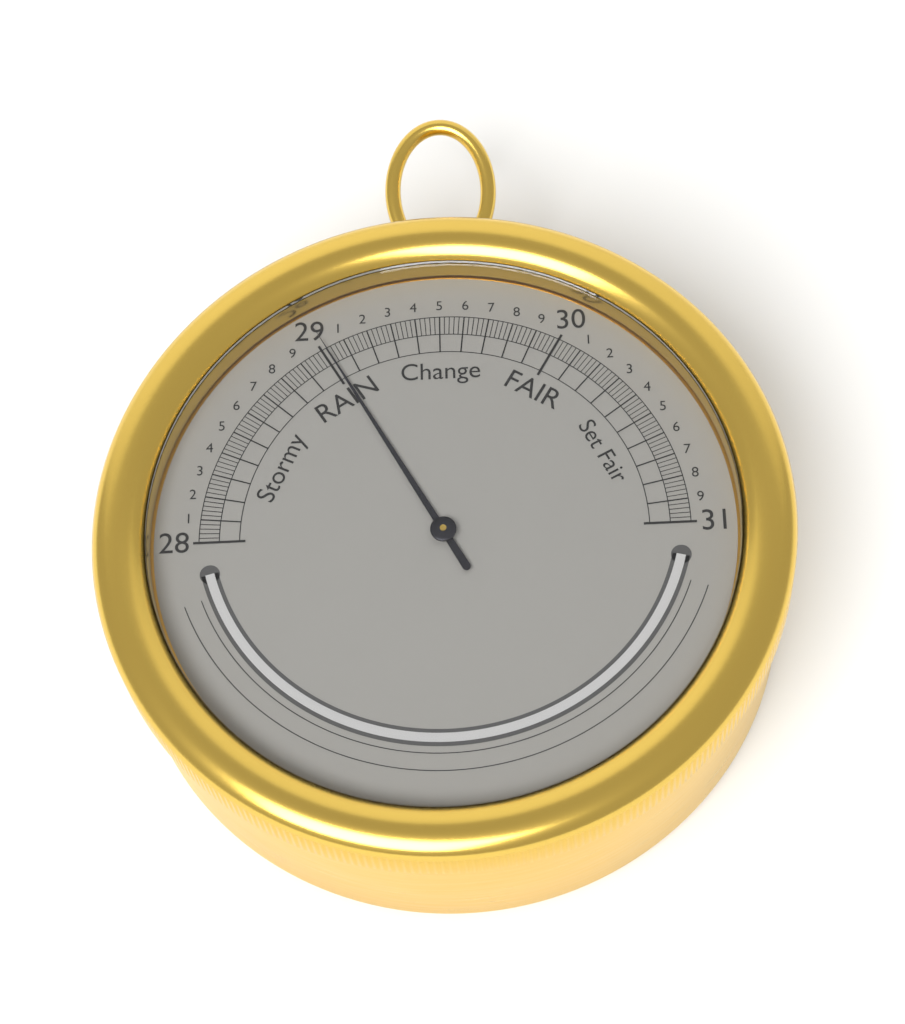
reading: 29.02 inHg
